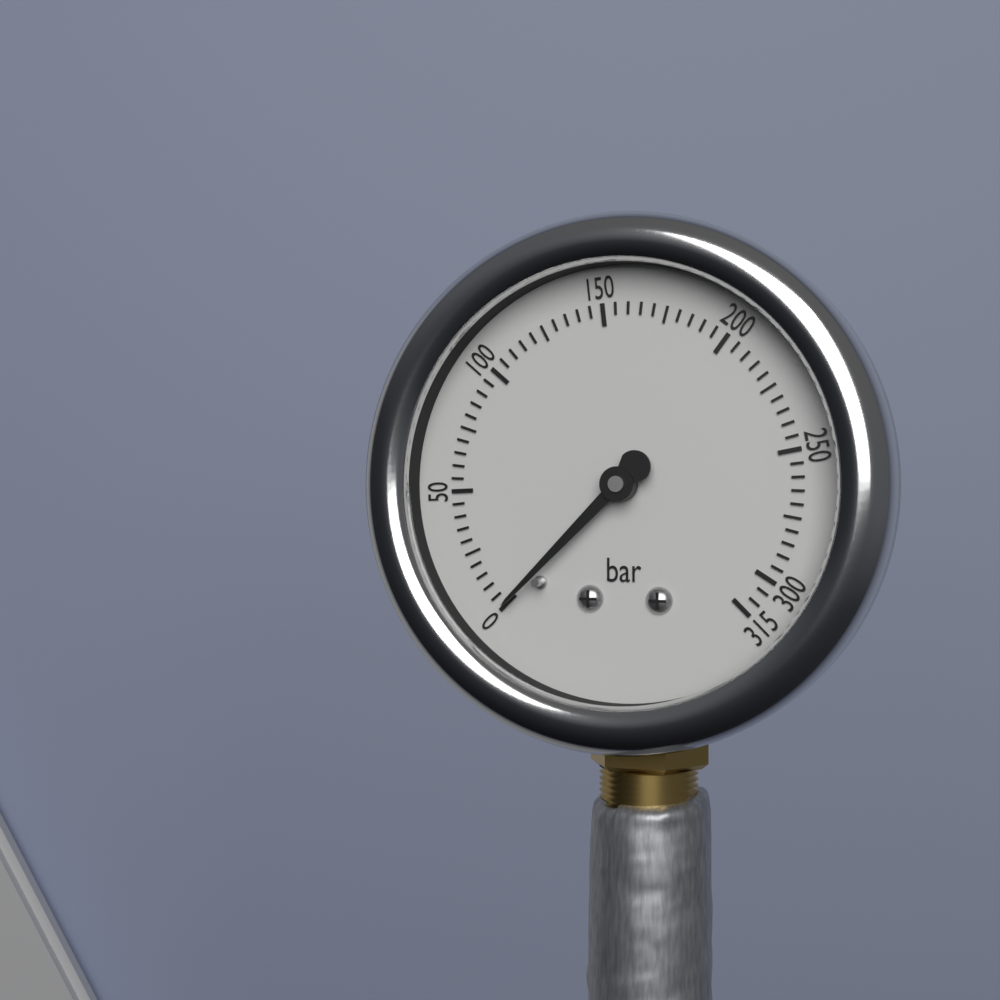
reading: 0 bar
